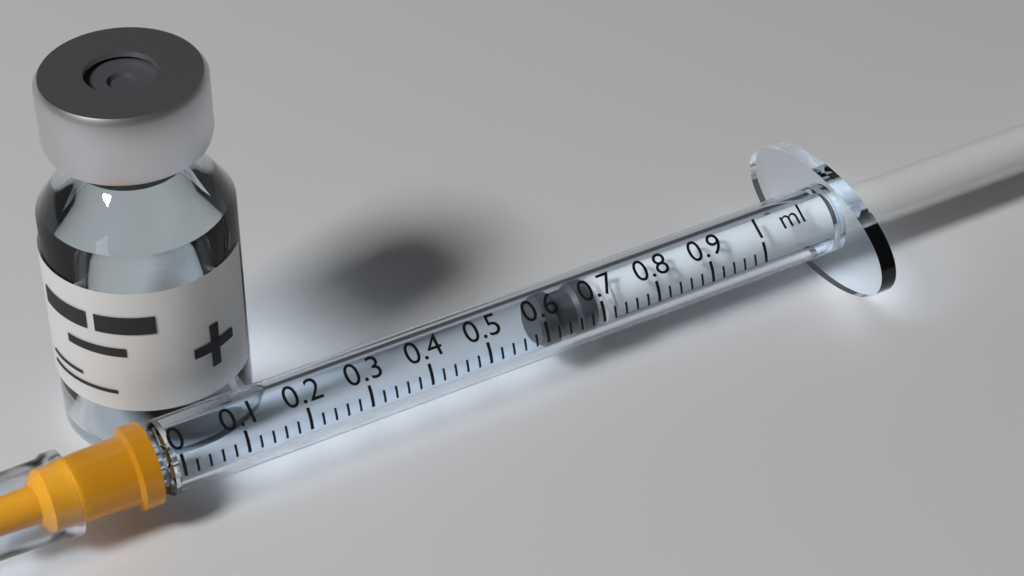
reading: 0.60 ml
